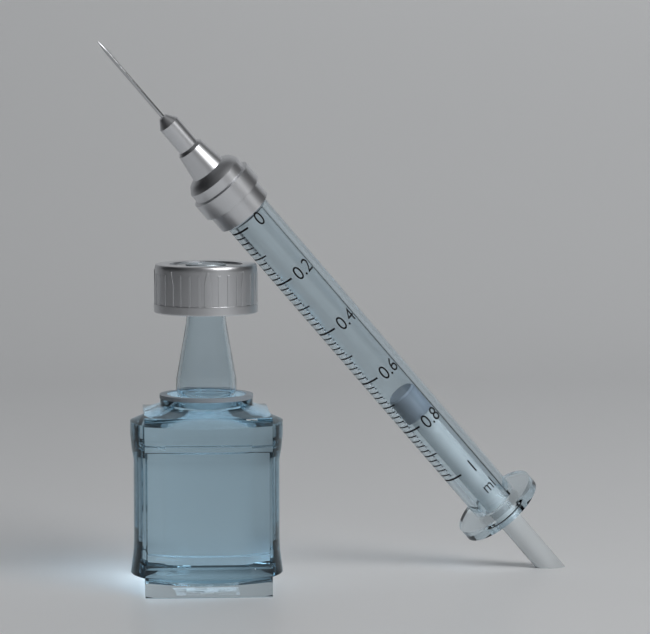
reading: 0.70 ml
